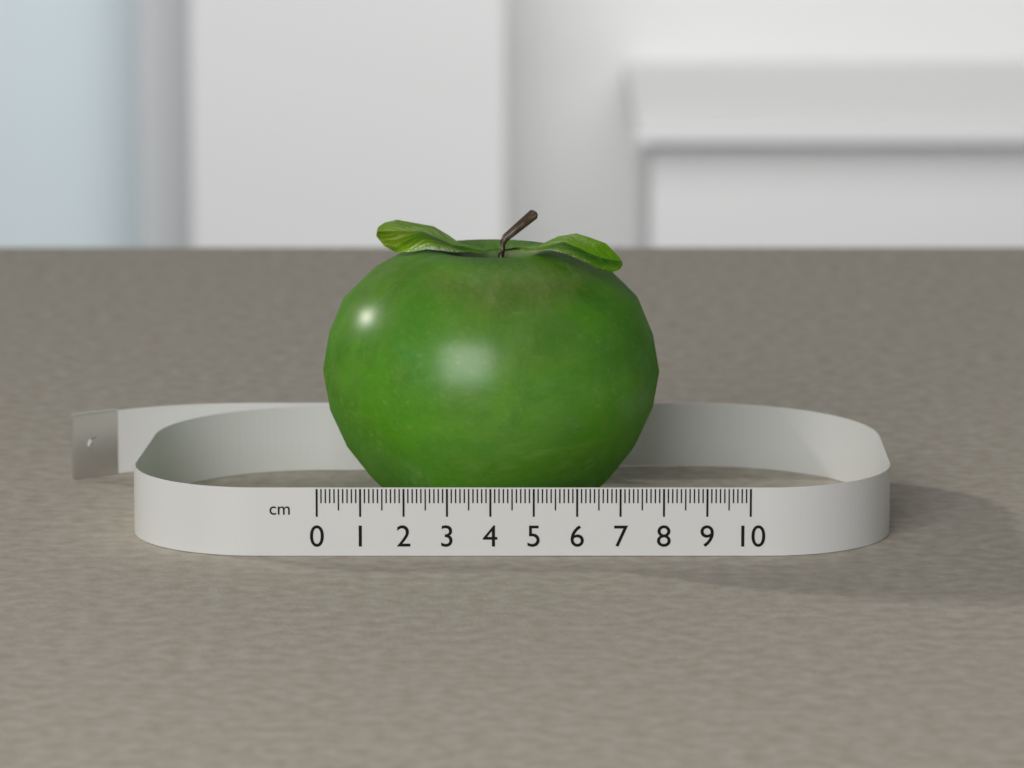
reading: 8.0 cm
